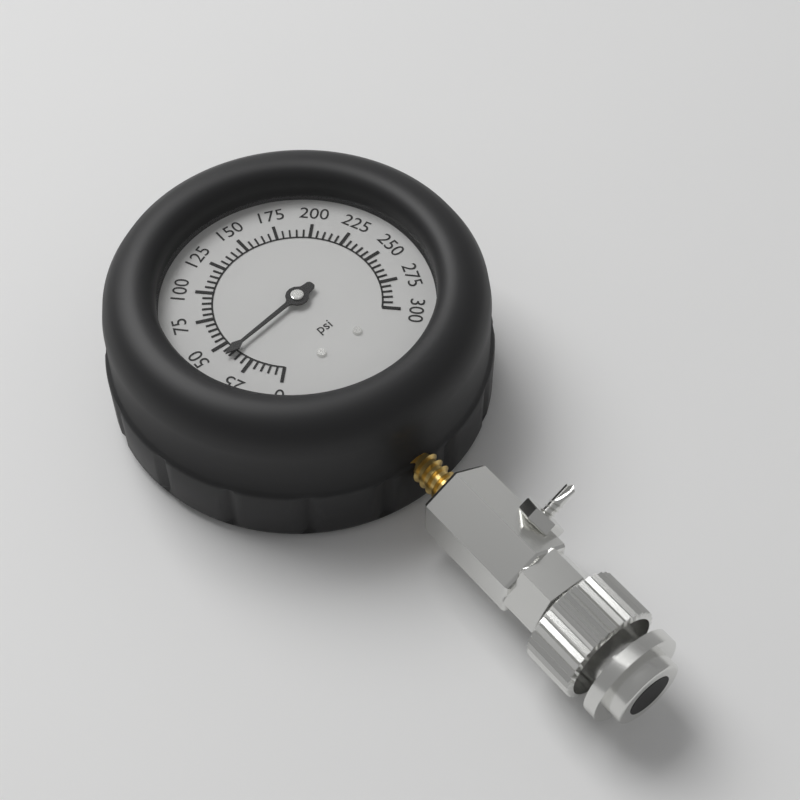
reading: 40 psi
